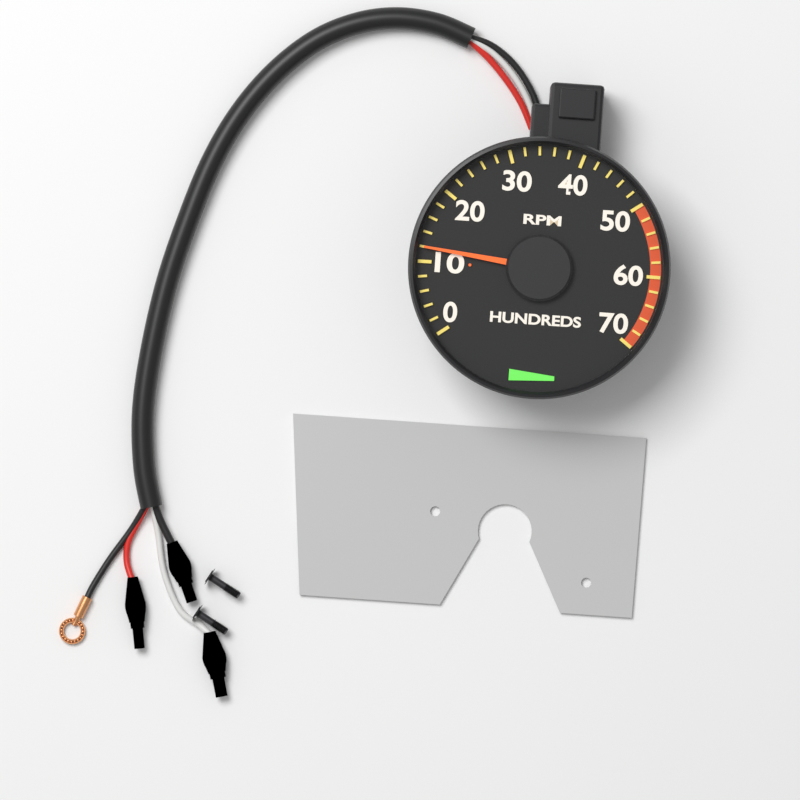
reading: 1200 RPM
